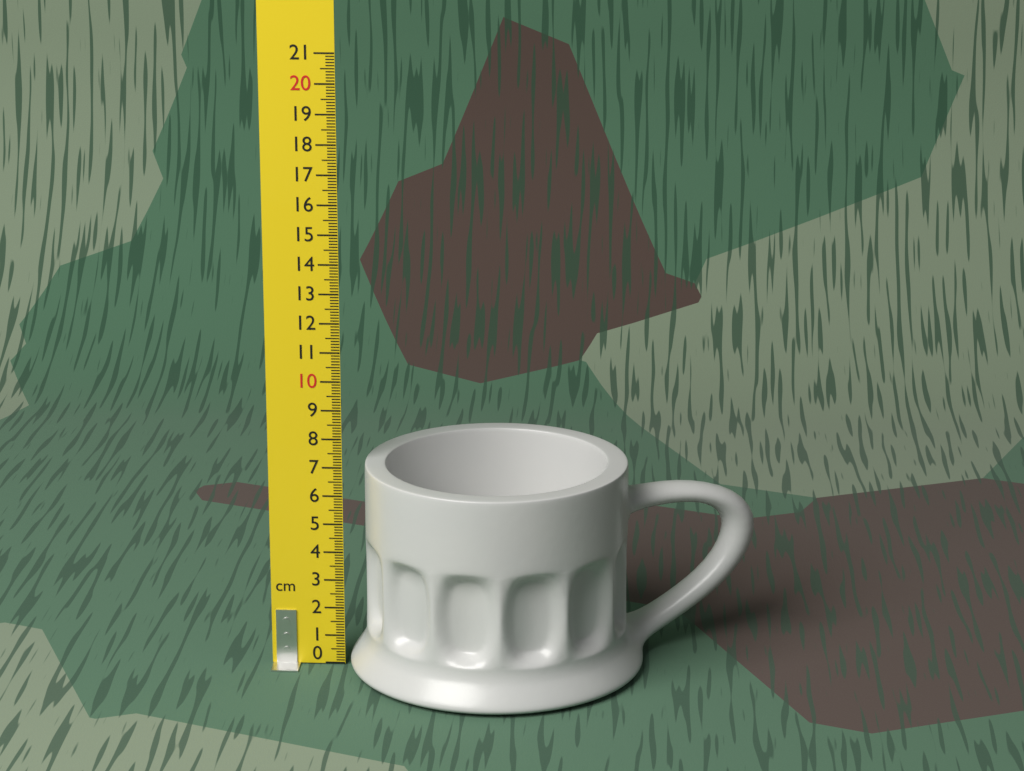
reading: 7.2 cm
